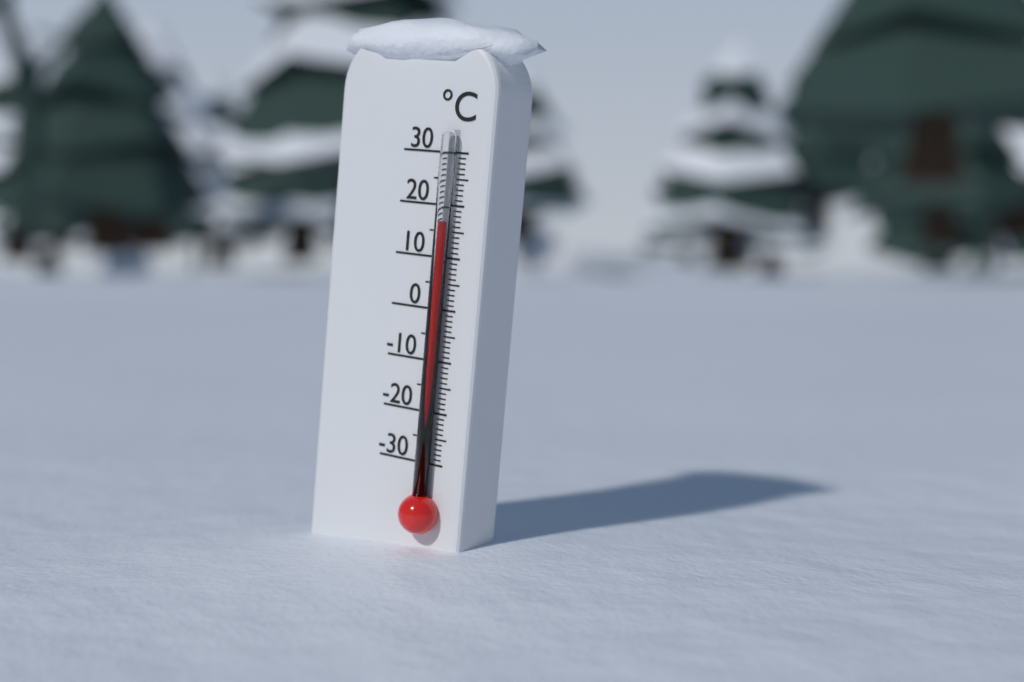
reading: 17 °C
